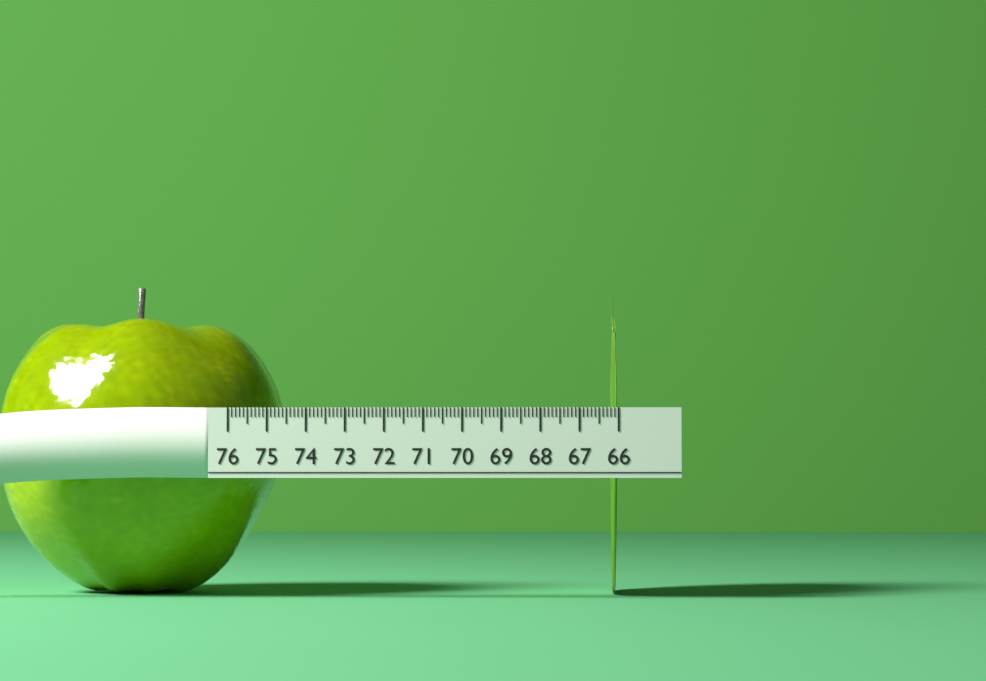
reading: 66.1 (no unit)
